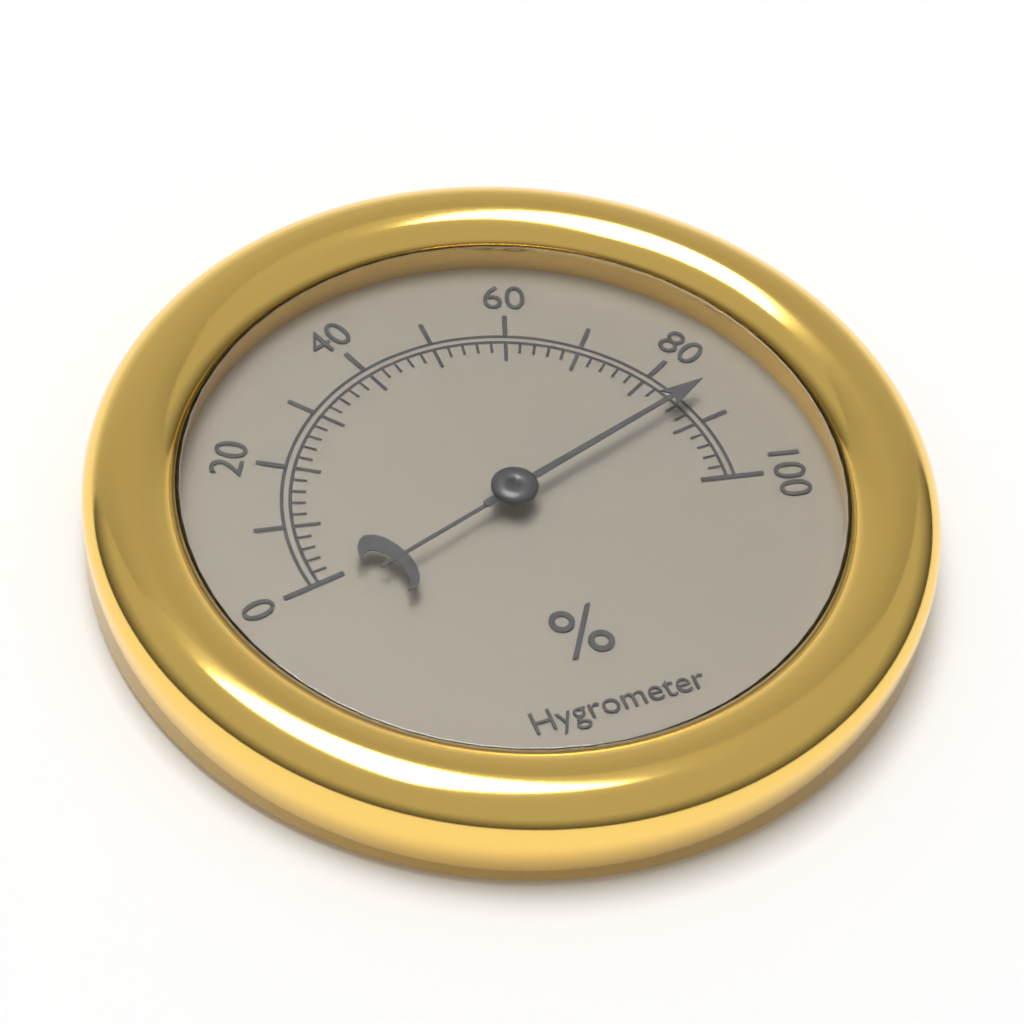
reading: 86 %
